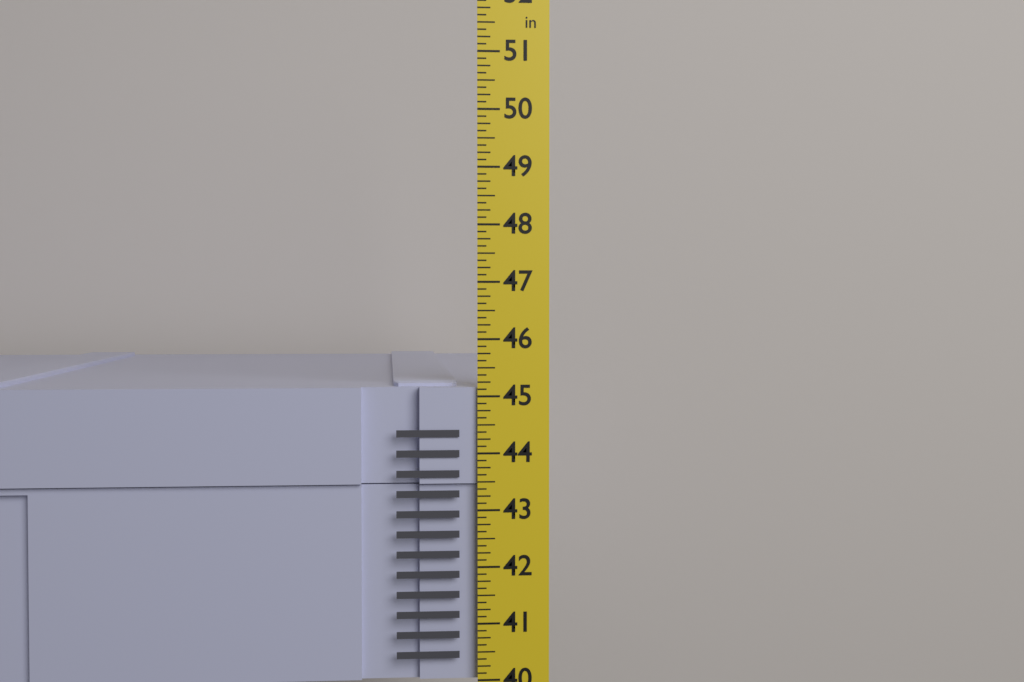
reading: 45.250 in
